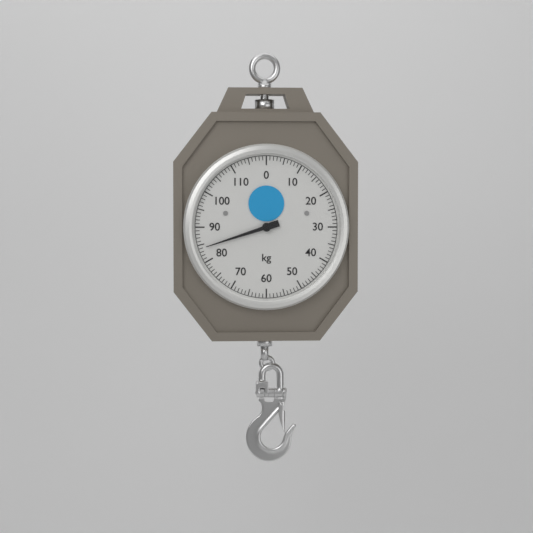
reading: 84 kg
